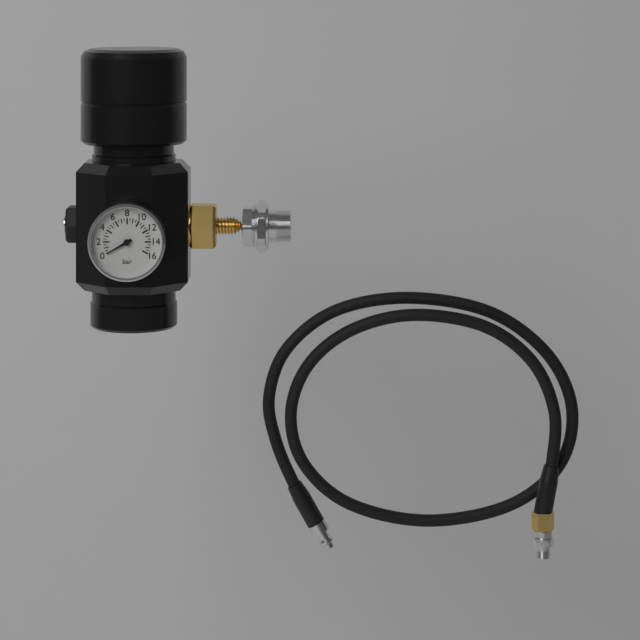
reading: 0.0 bar
